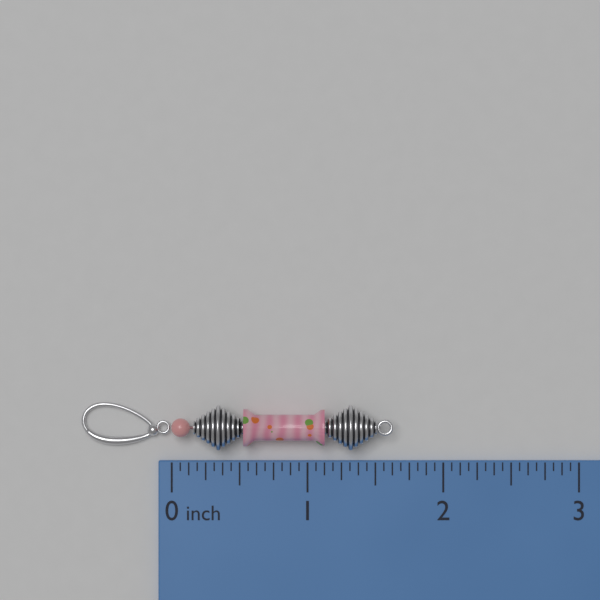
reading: 1.6300 inch
